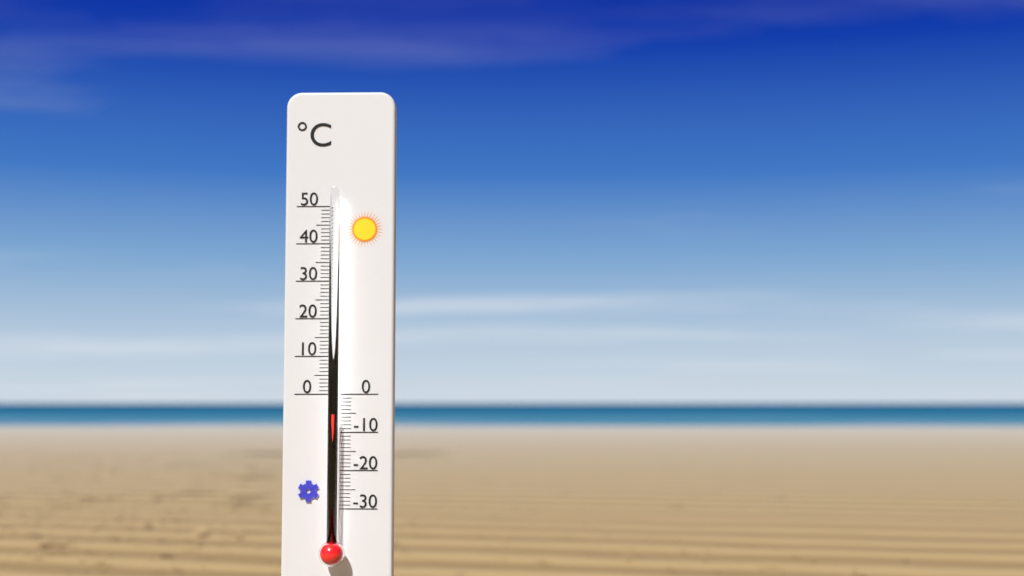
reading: -5 °C
